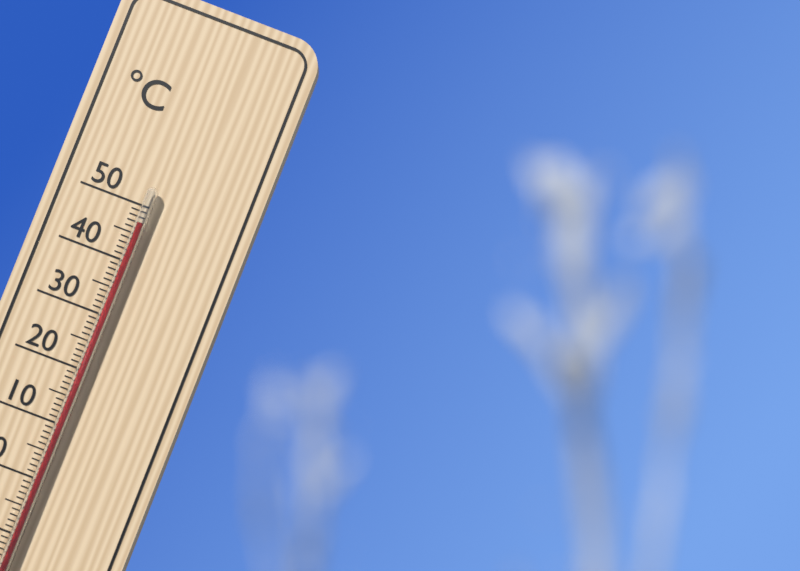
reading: 47 °C
